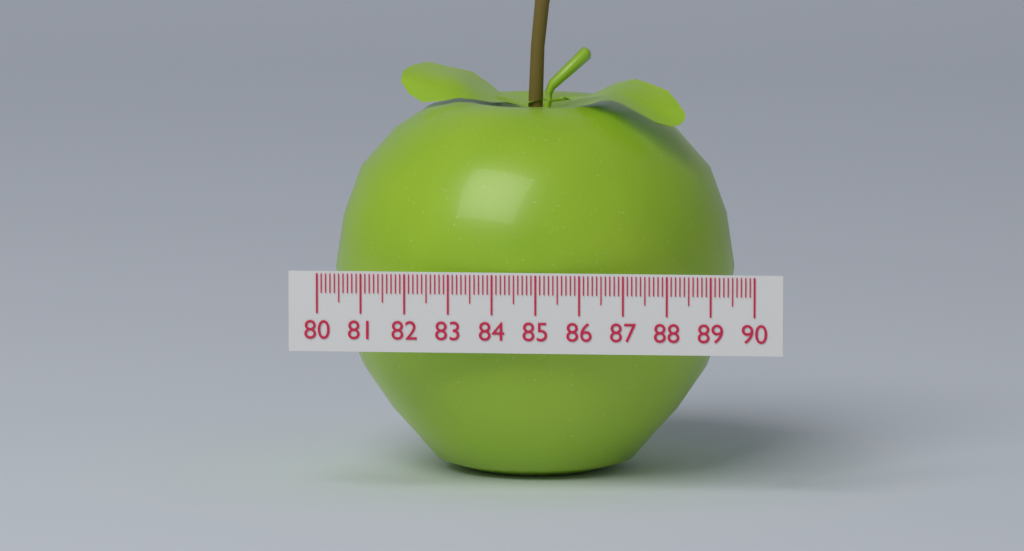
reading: 89.3 (no unit)
